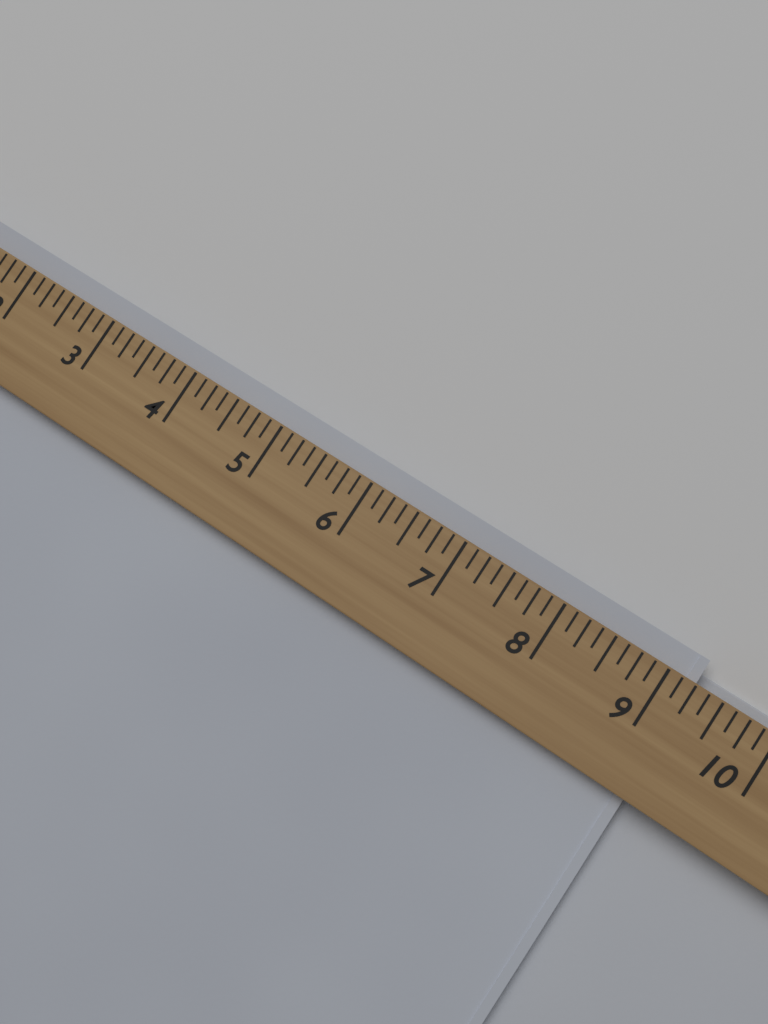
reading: 9.250 (no unit)
